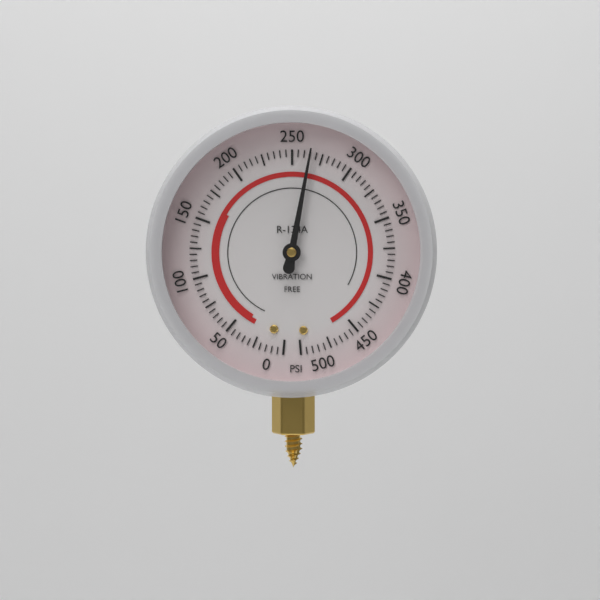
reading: 265 psi
